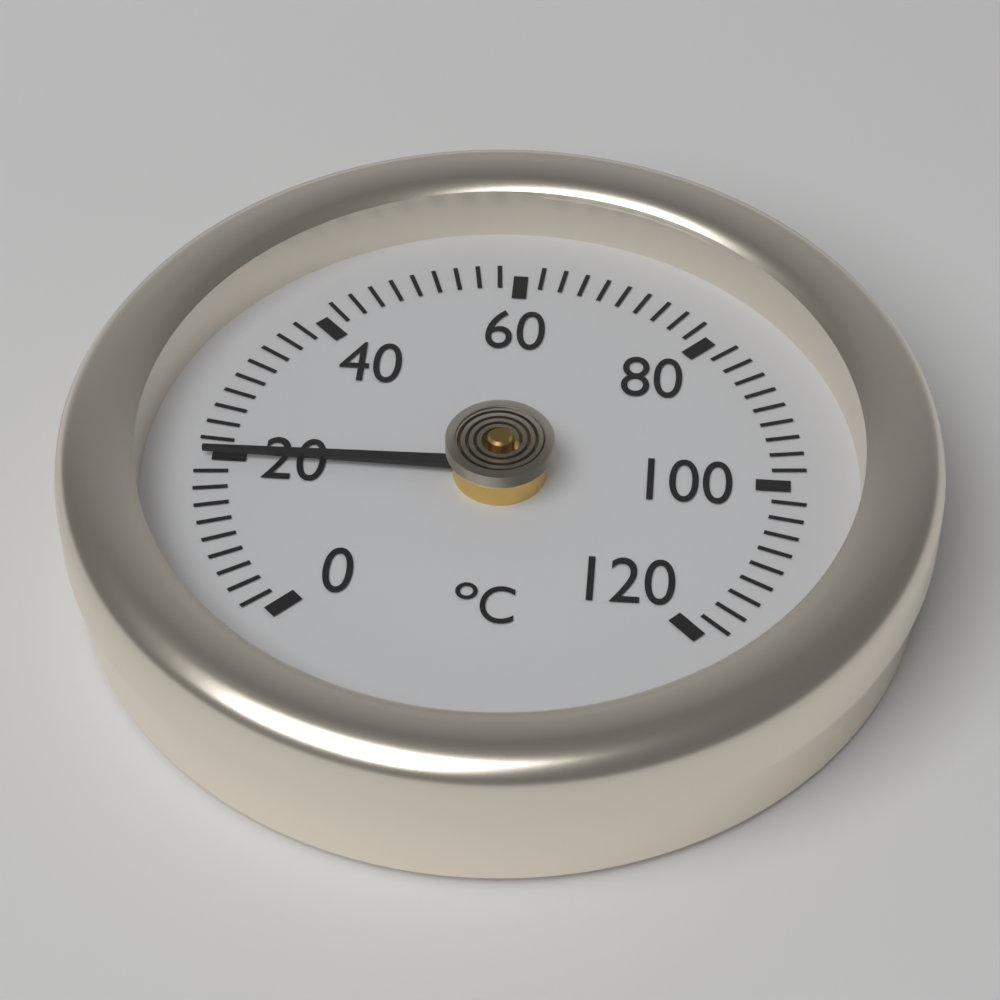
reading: 20 °C
